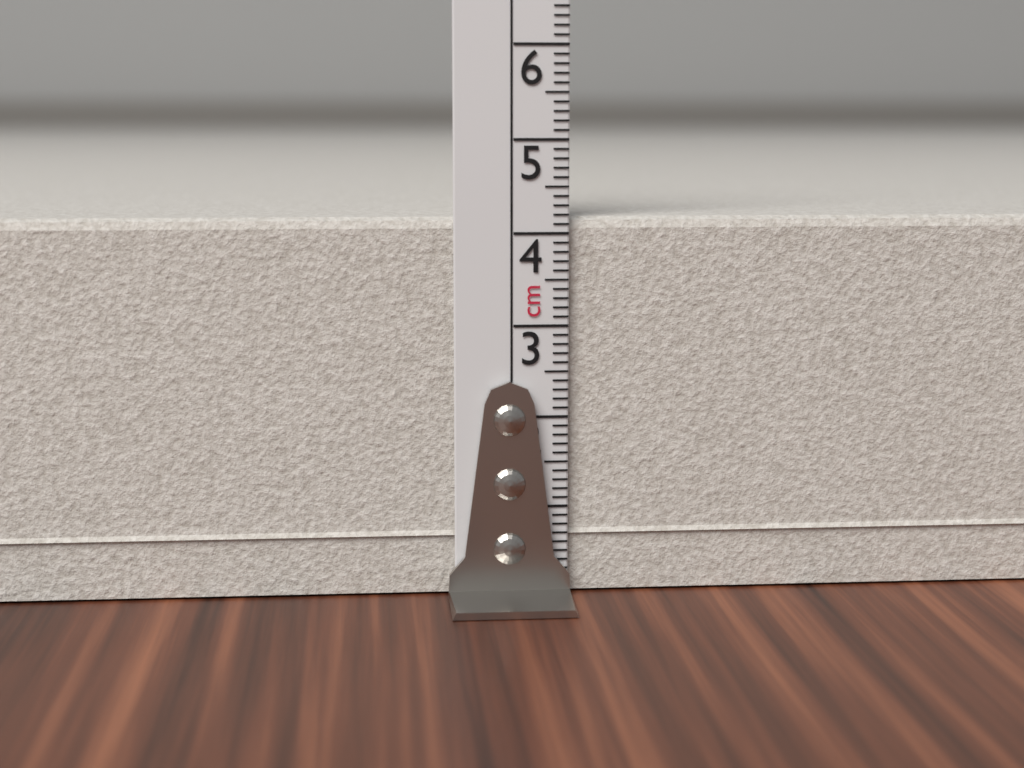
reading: 4.2 cm
